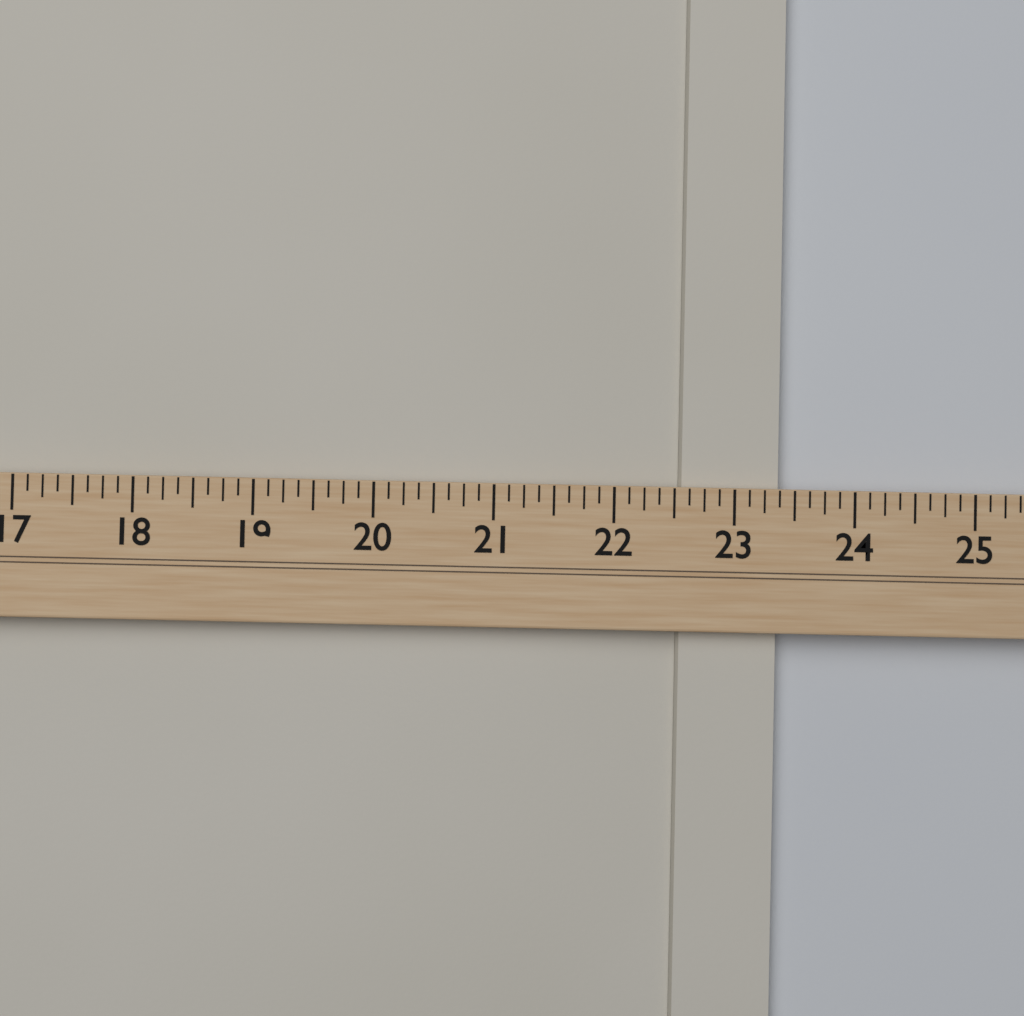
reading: 23.375 (no unit)
